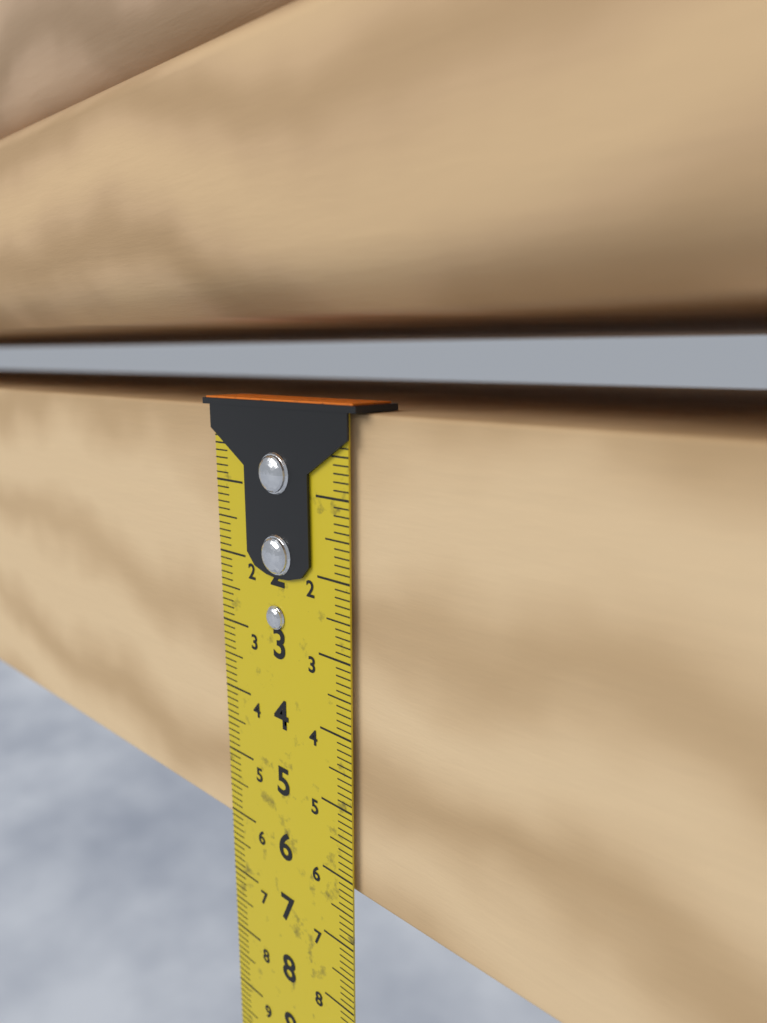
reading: 6.2 cm
